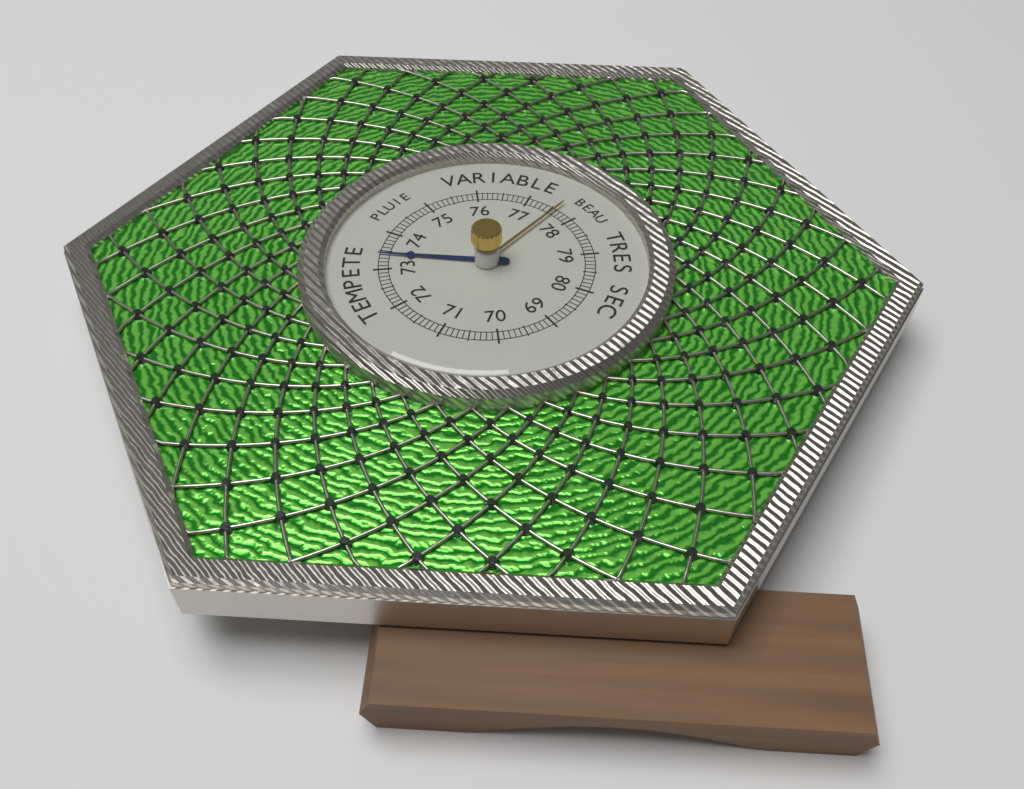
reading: 73.4 (no unit)
